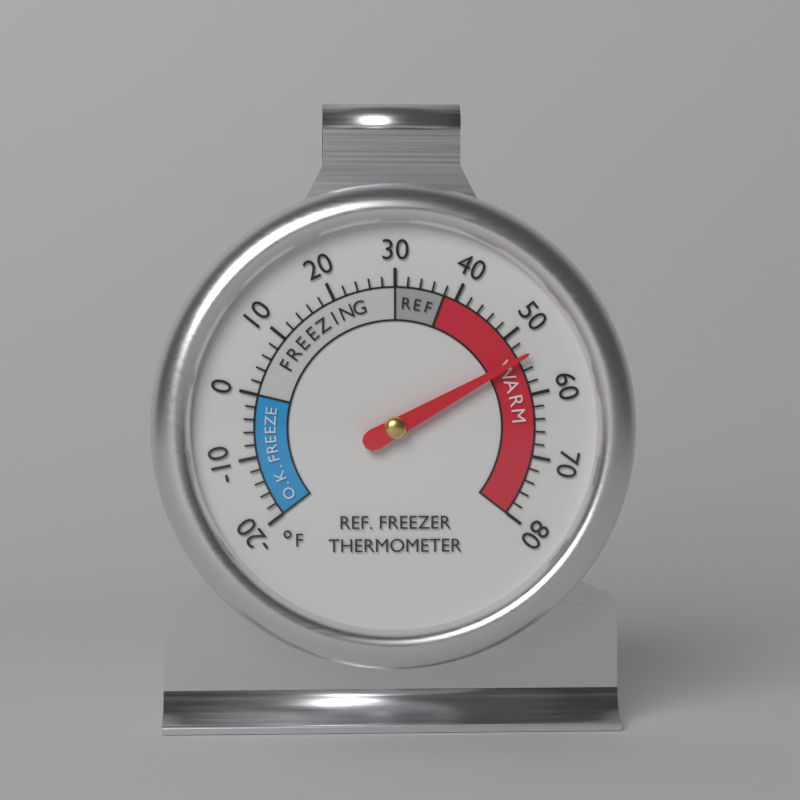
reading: 54 °F
